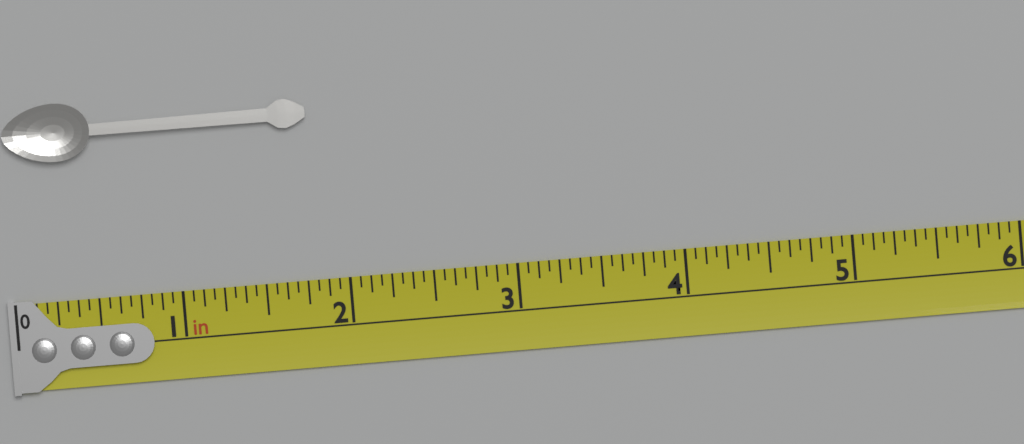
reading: 1.8125 in
